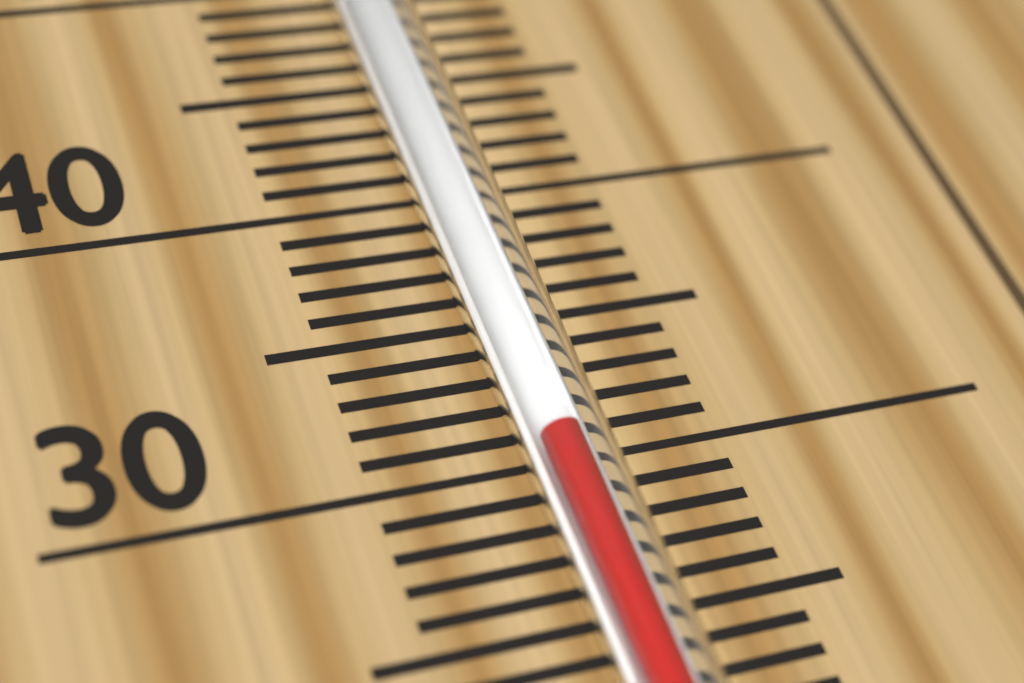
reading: 30 °C
